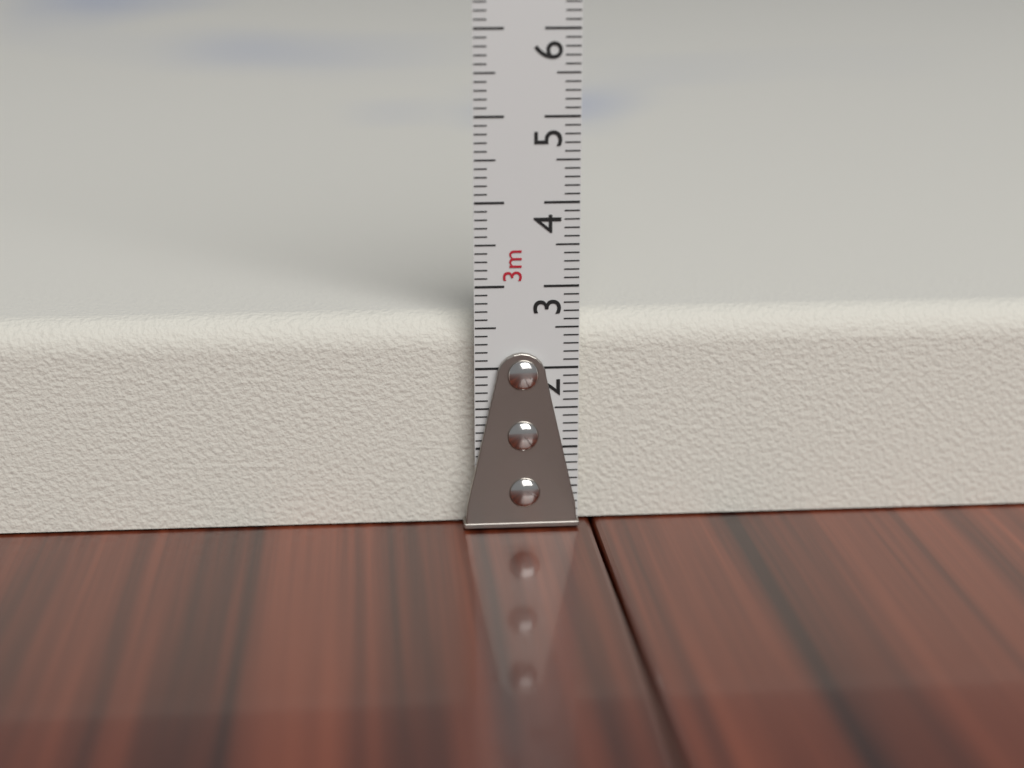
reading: 2.6 cm
